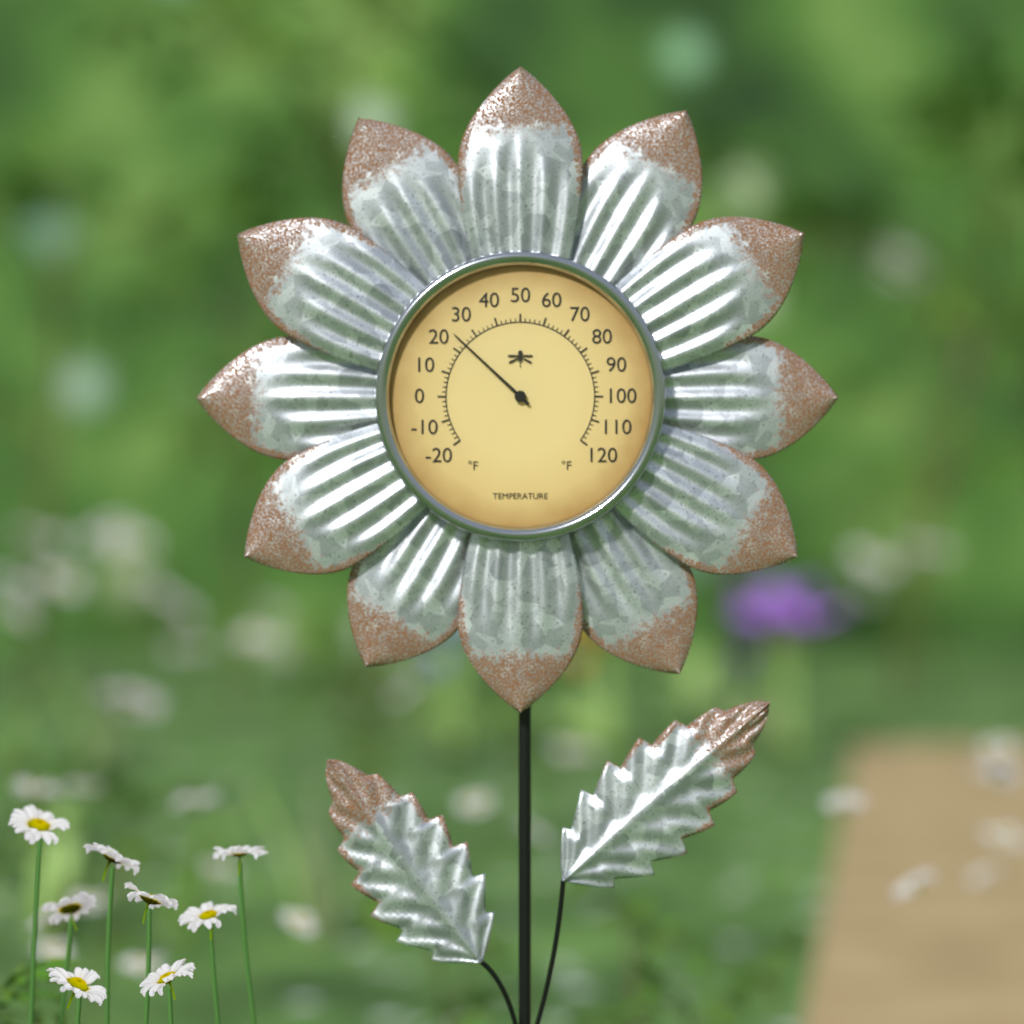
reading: 24 °F
